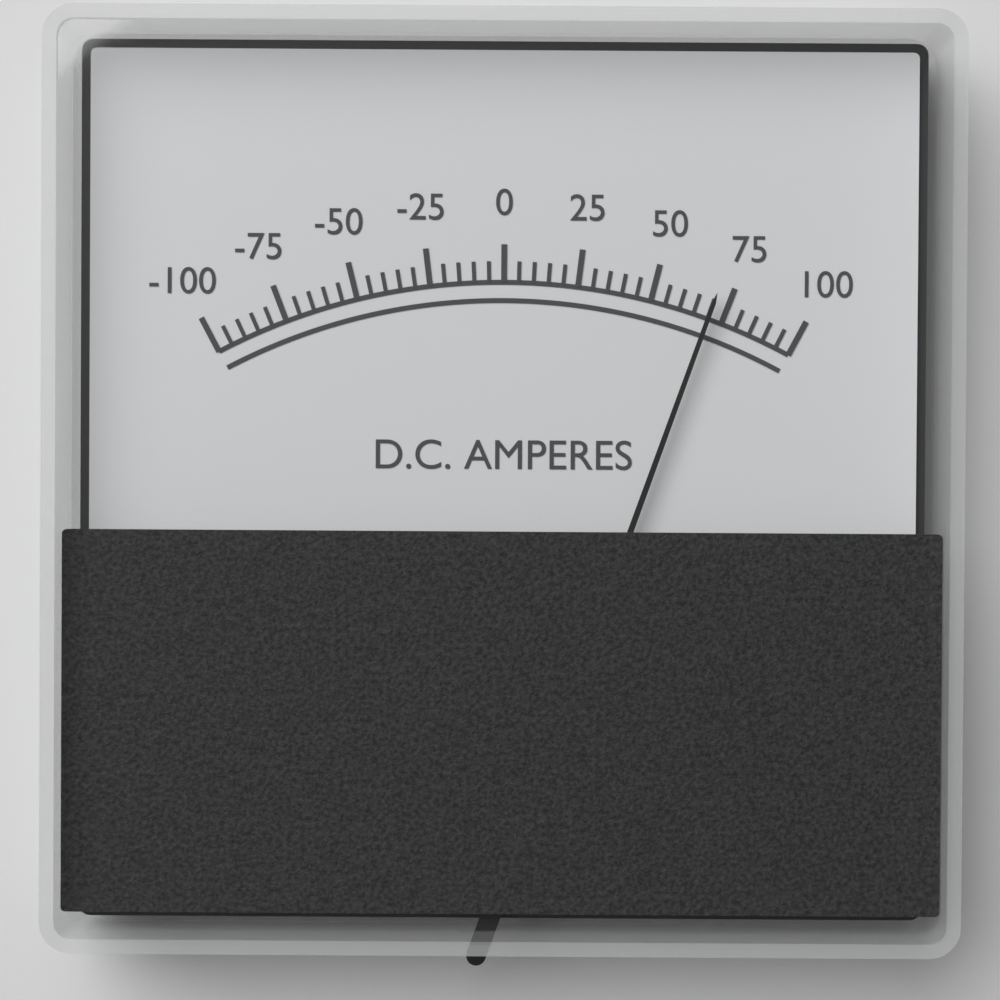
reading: 70 A
